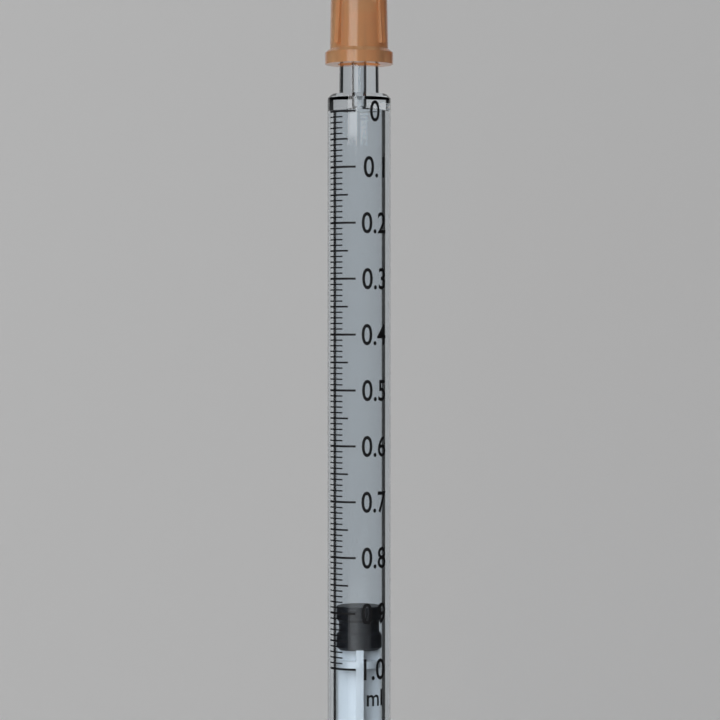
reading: 0.89 ml
